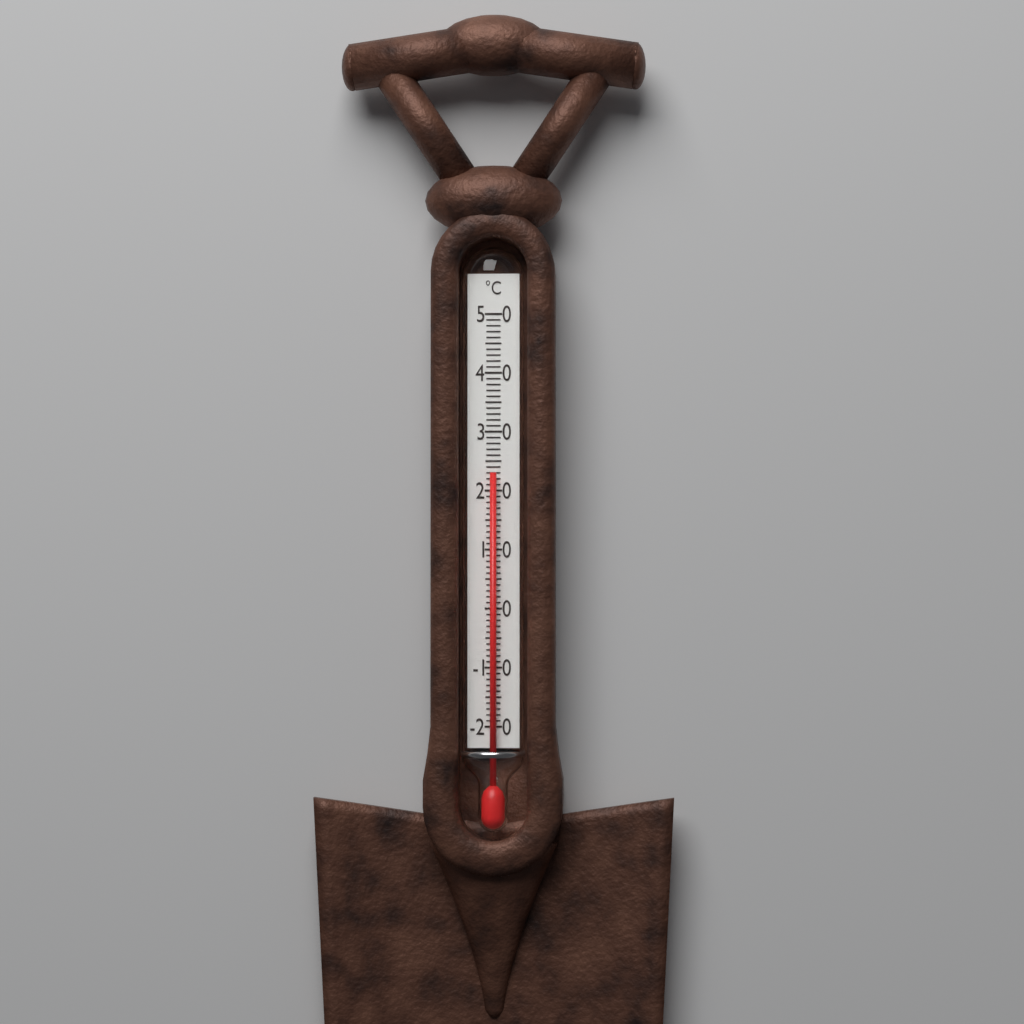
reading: 23 °C
